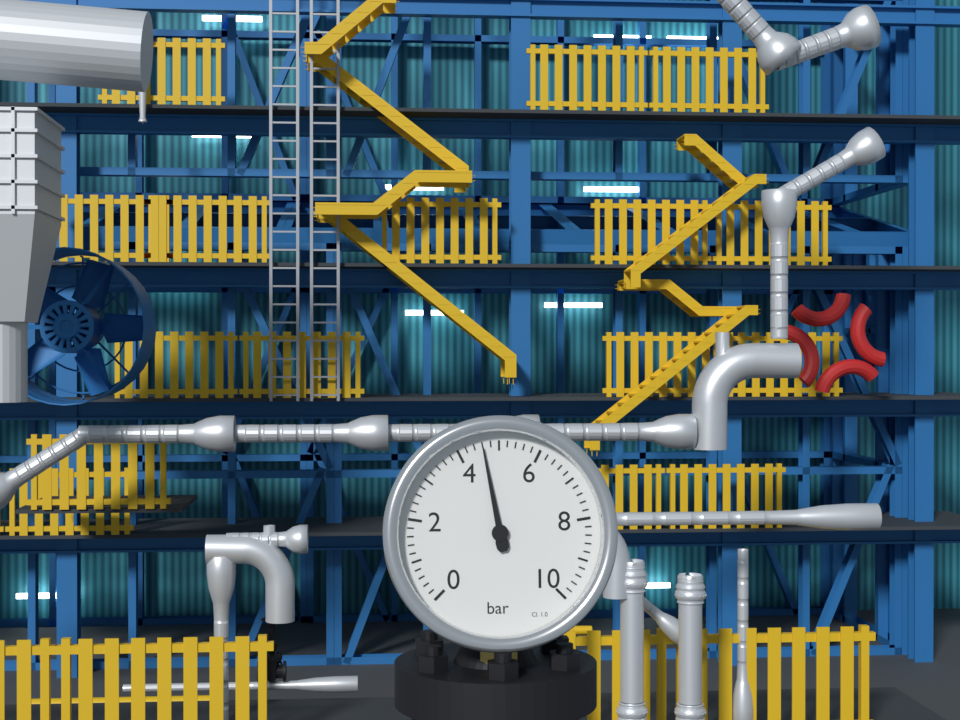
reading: 4.6 bar
